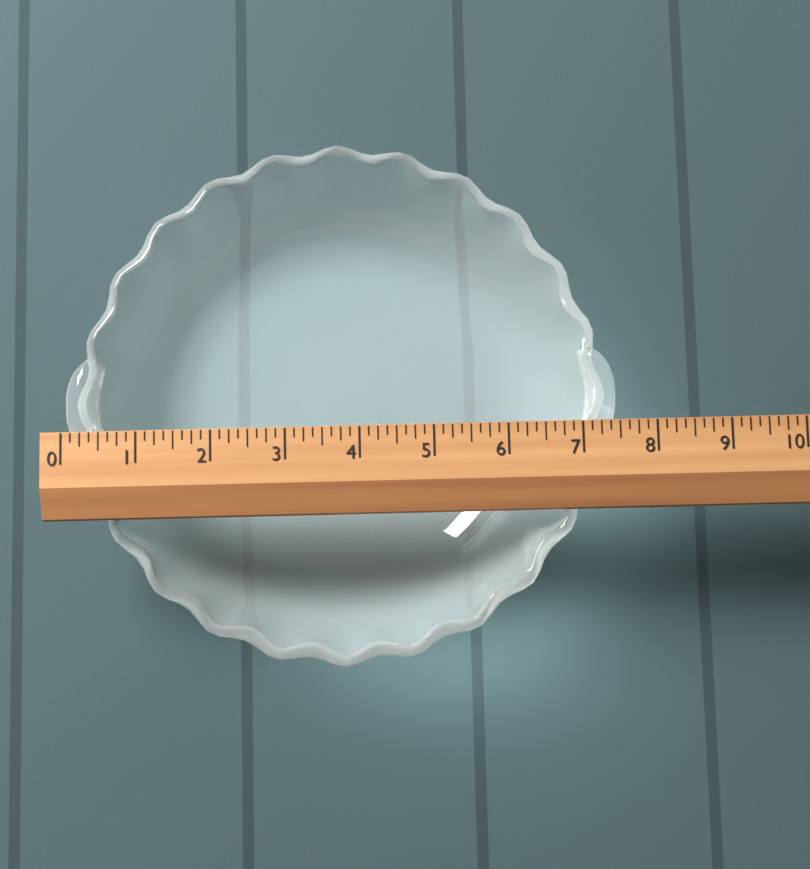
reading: 7.500 (no unit)
